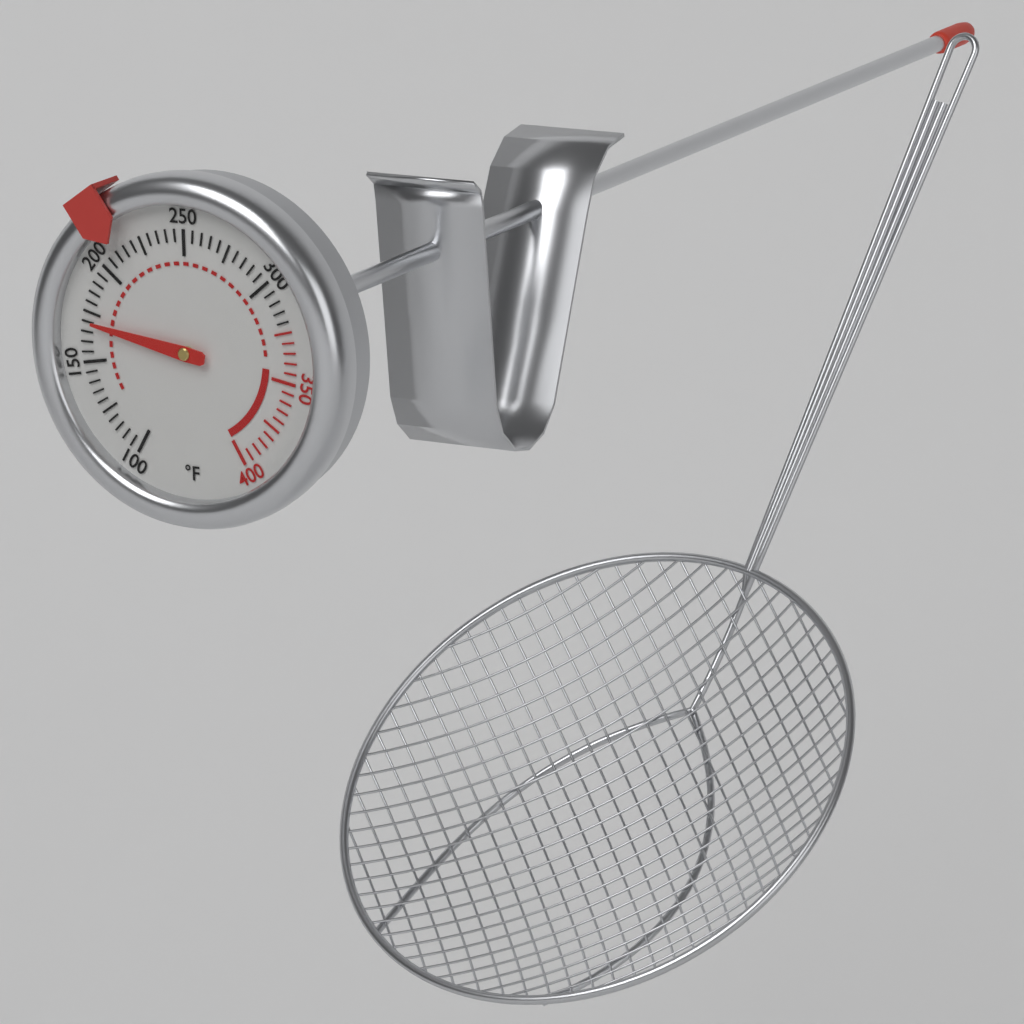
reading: 170 °F
